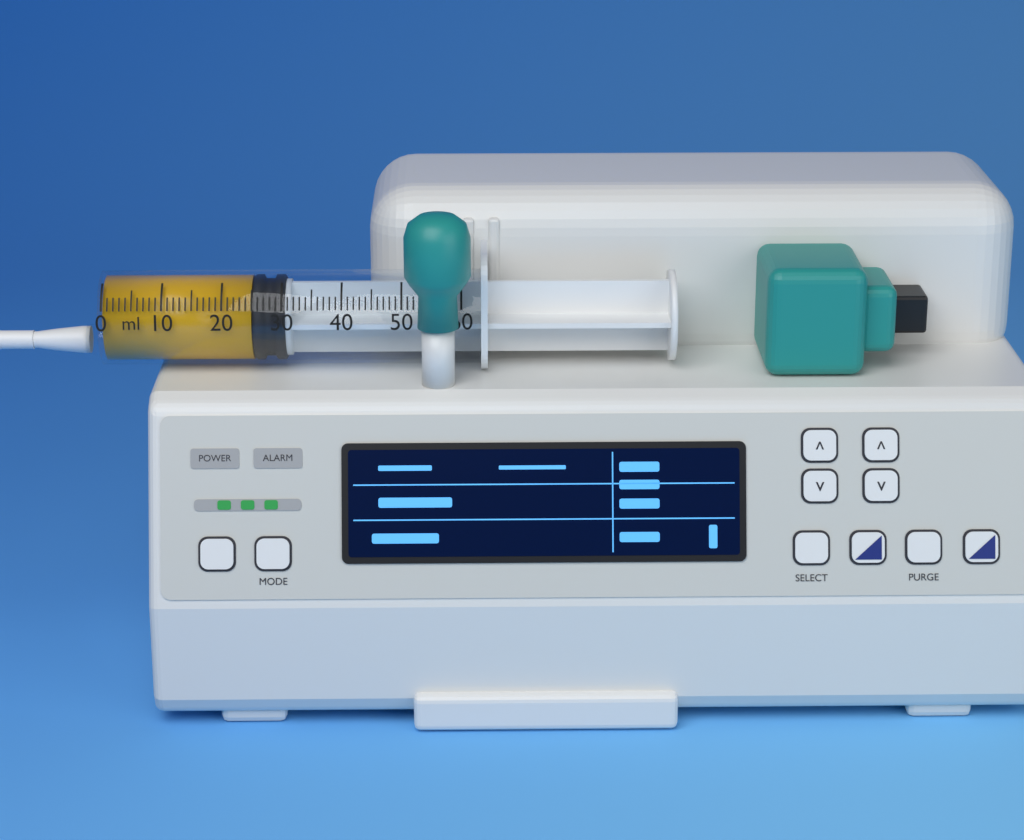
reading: 25 ml
